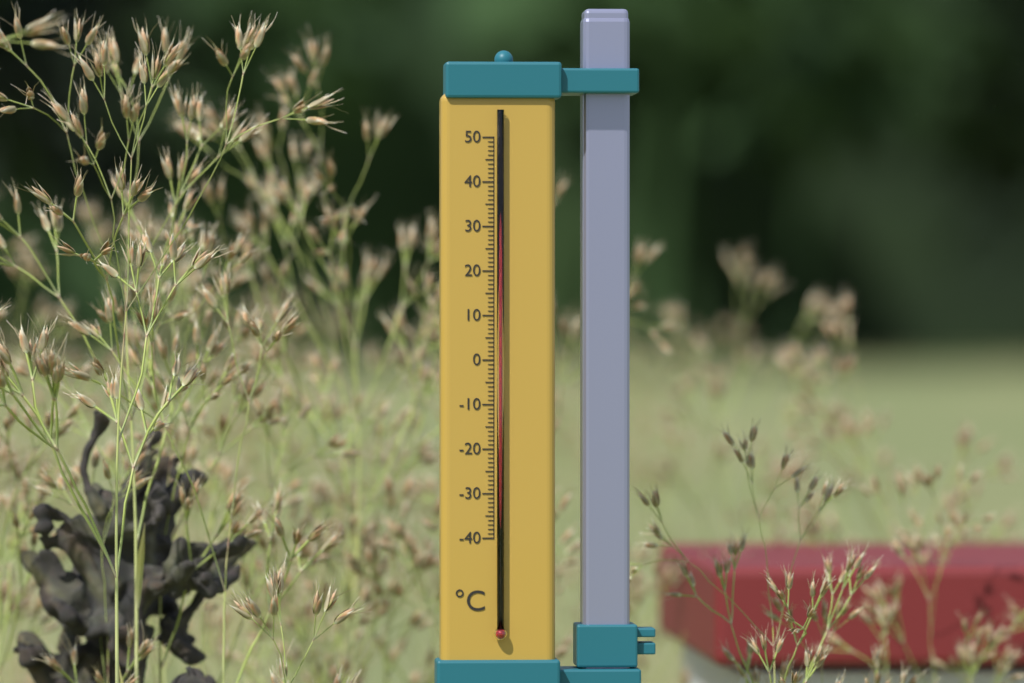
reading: 34 °C
